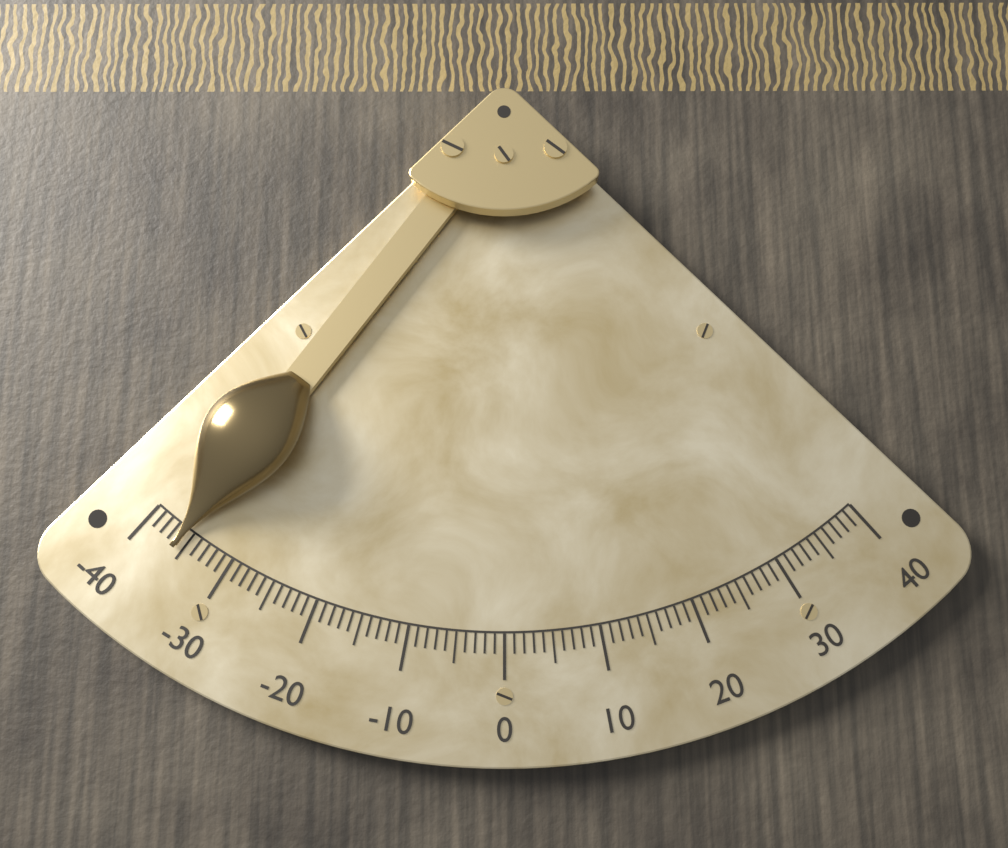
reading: -36 (no unit)
